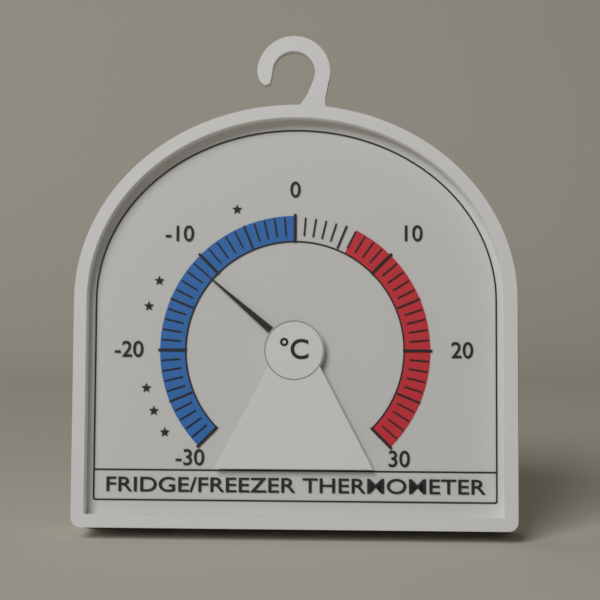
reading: -11 °C
